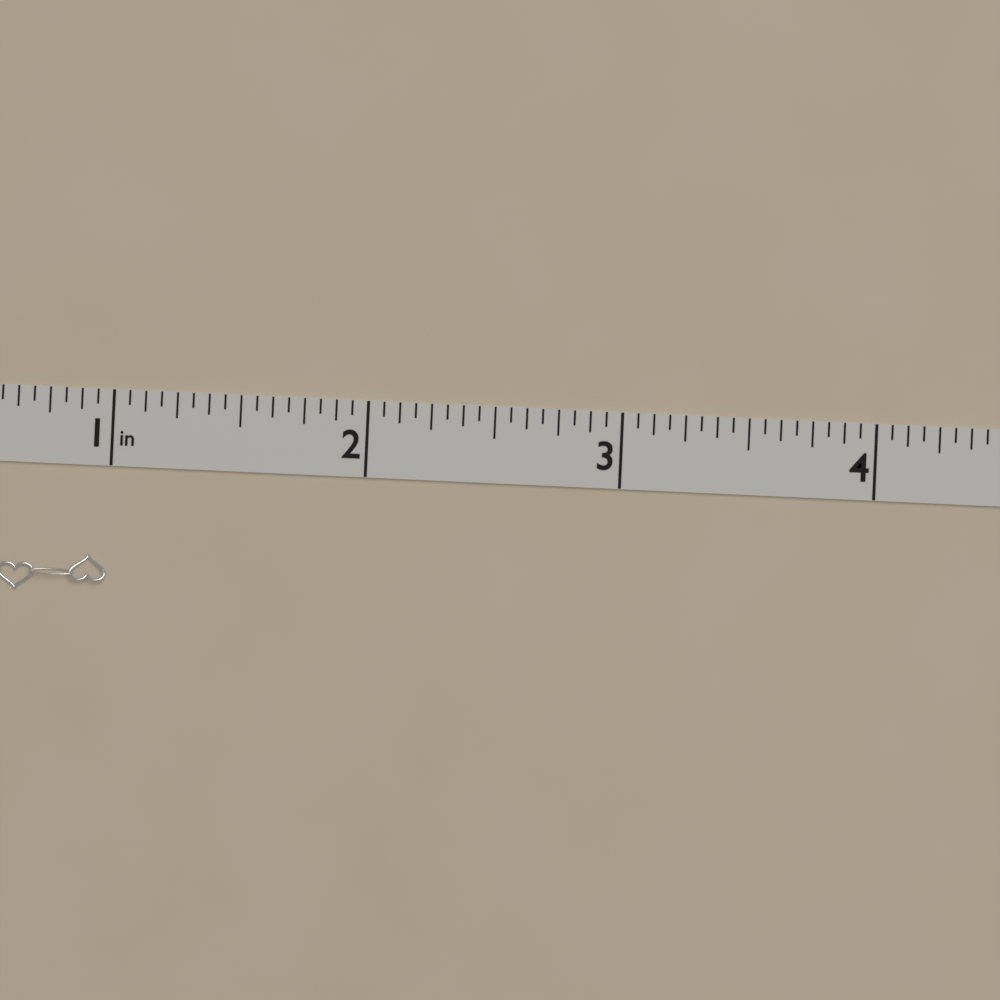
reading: 1.0000 in
